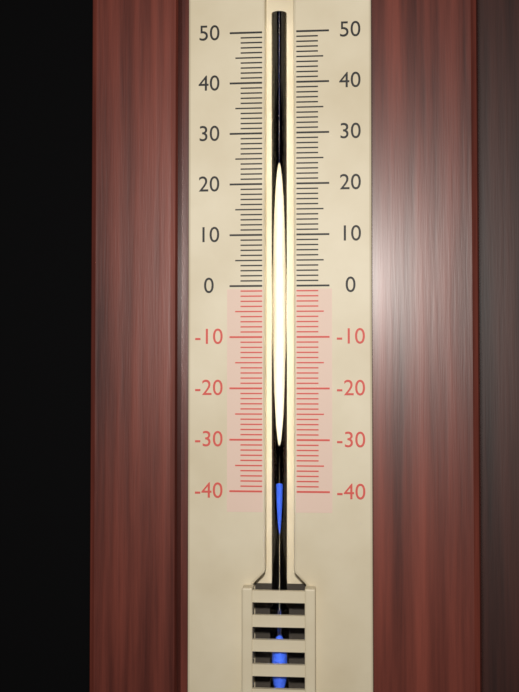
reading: -38 (no unit)
